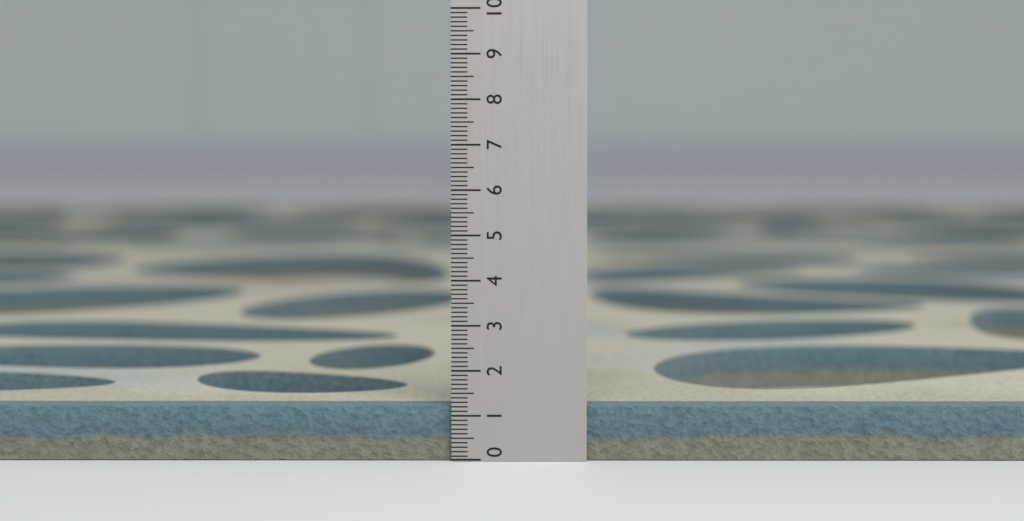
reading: 1.2 (no unit)
